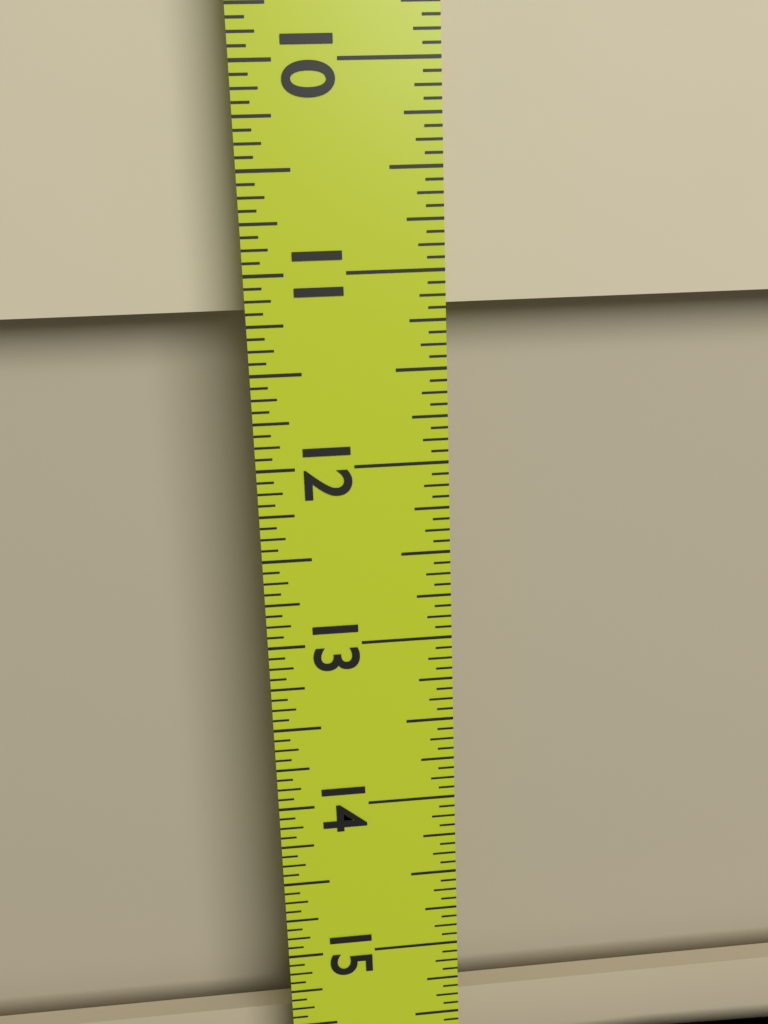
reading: 11.1875 in
